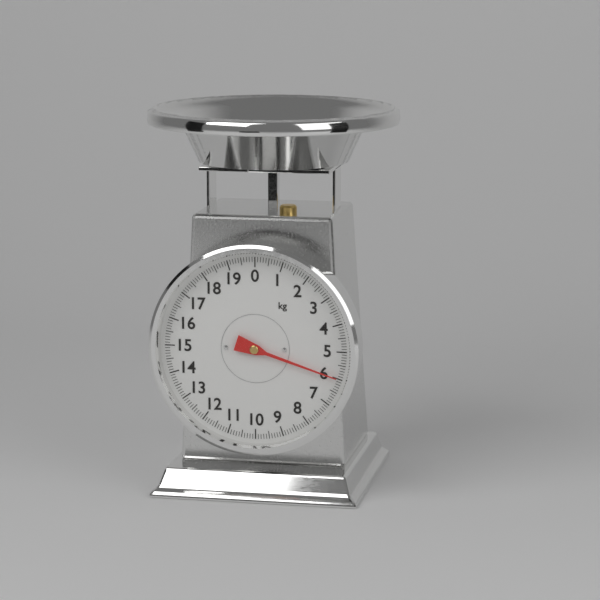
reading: 6.0 kg
